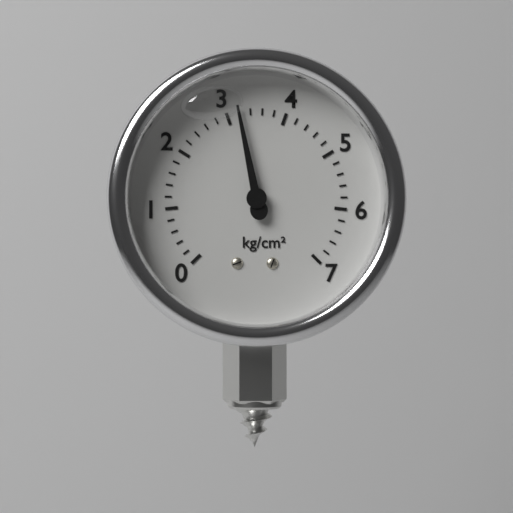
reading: 3.2 kg/cm²
